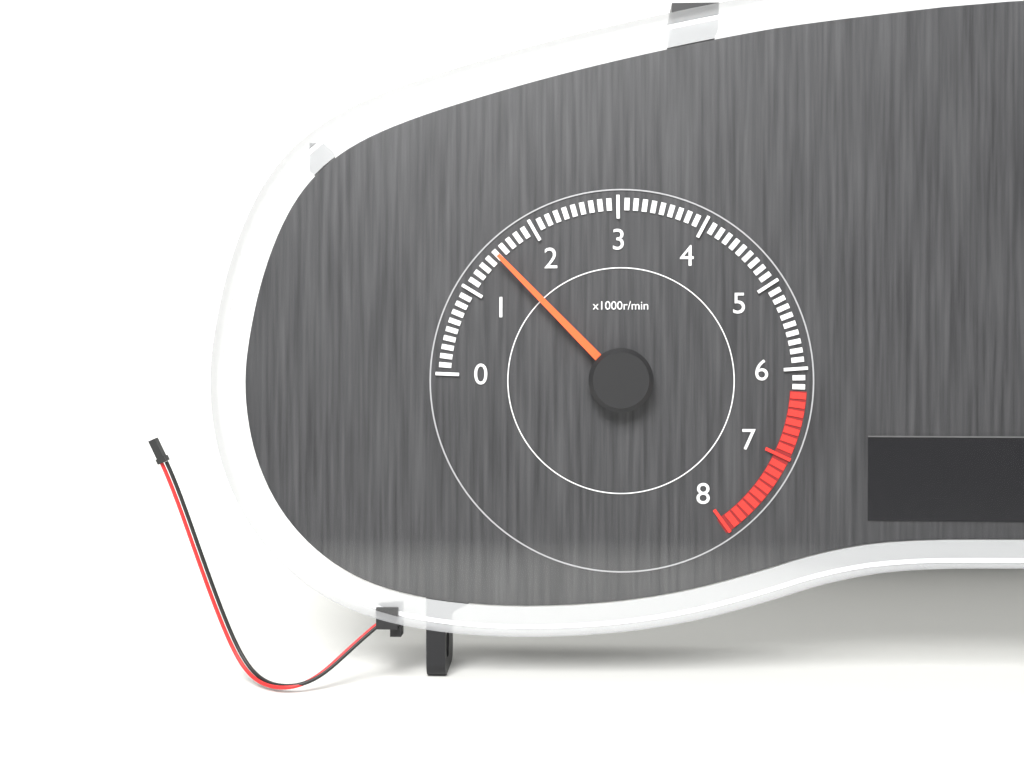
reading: 1500 r/min
